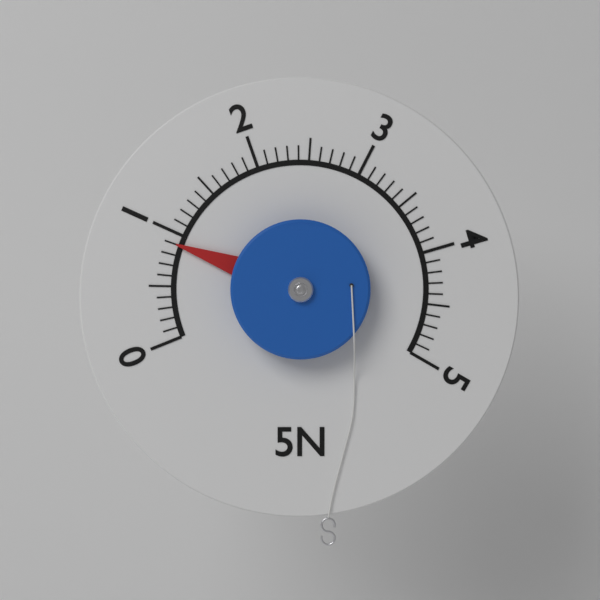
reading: 0.9 N
